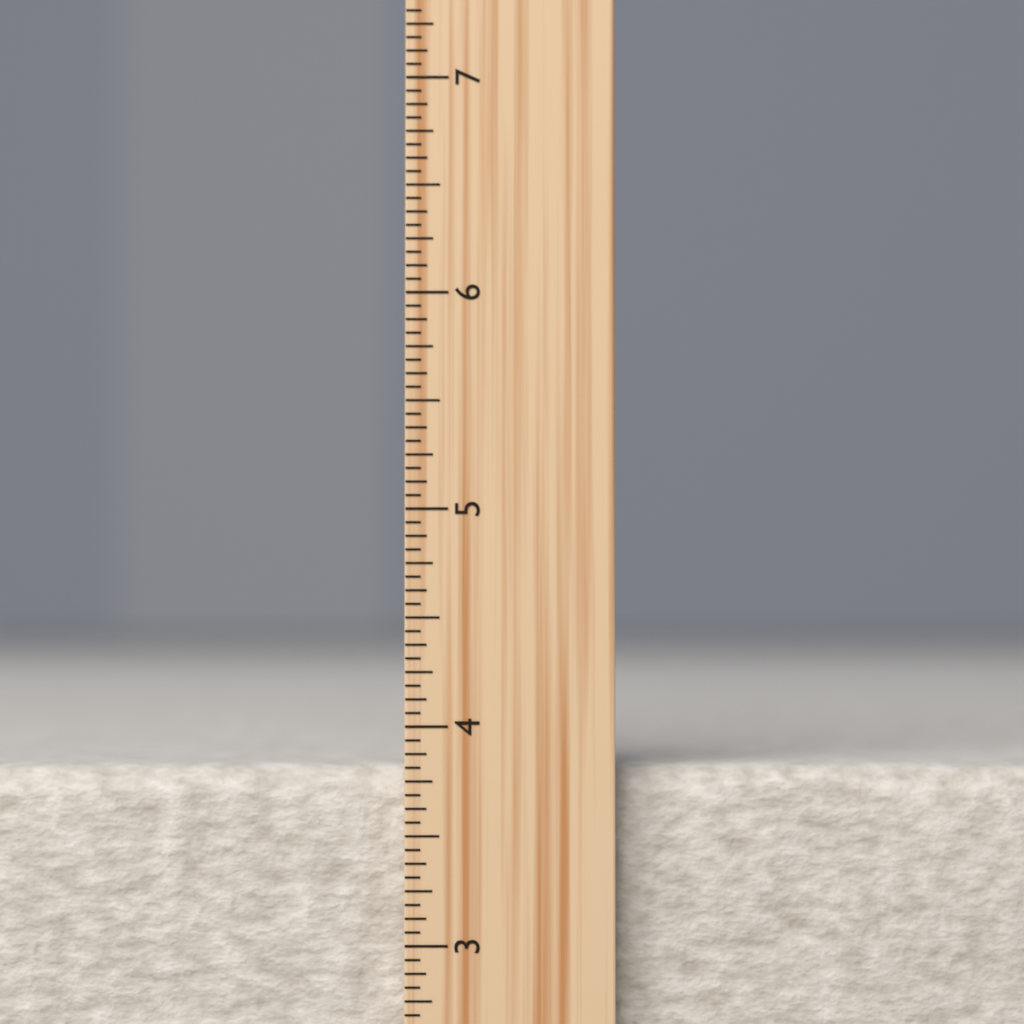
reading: 3.8125 inch
